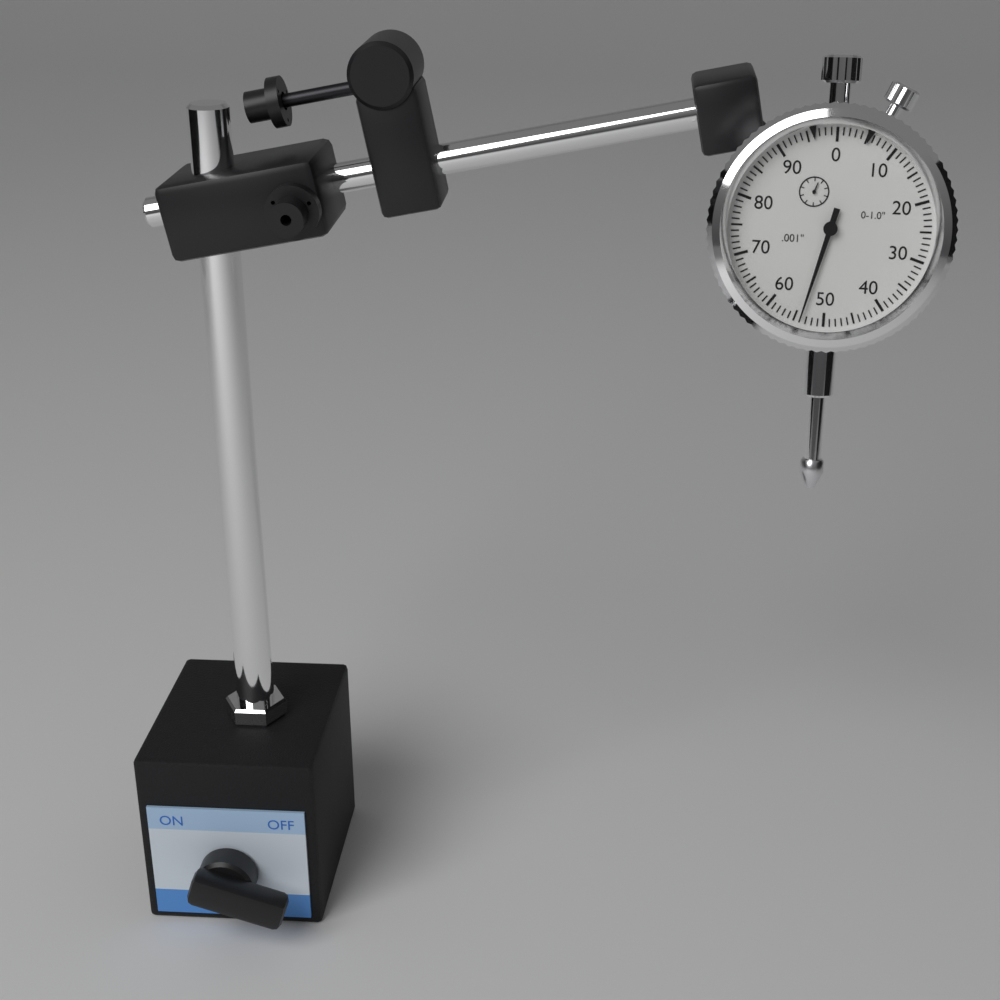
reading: 0.054 in
